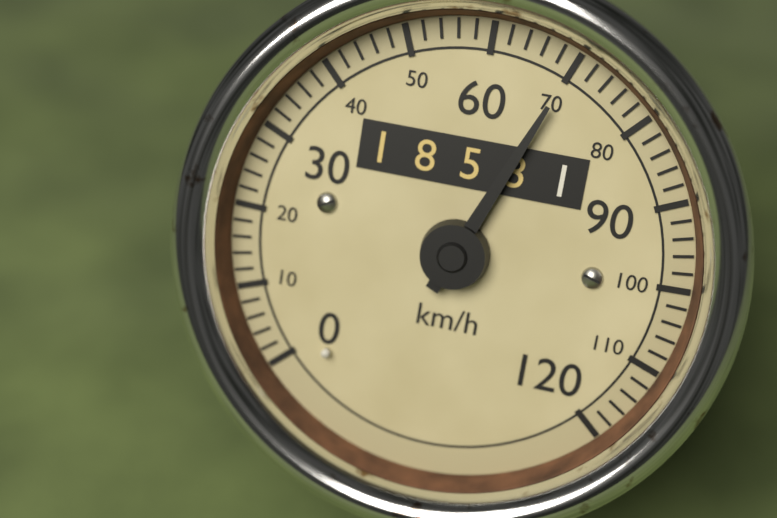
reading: 70 km/h
